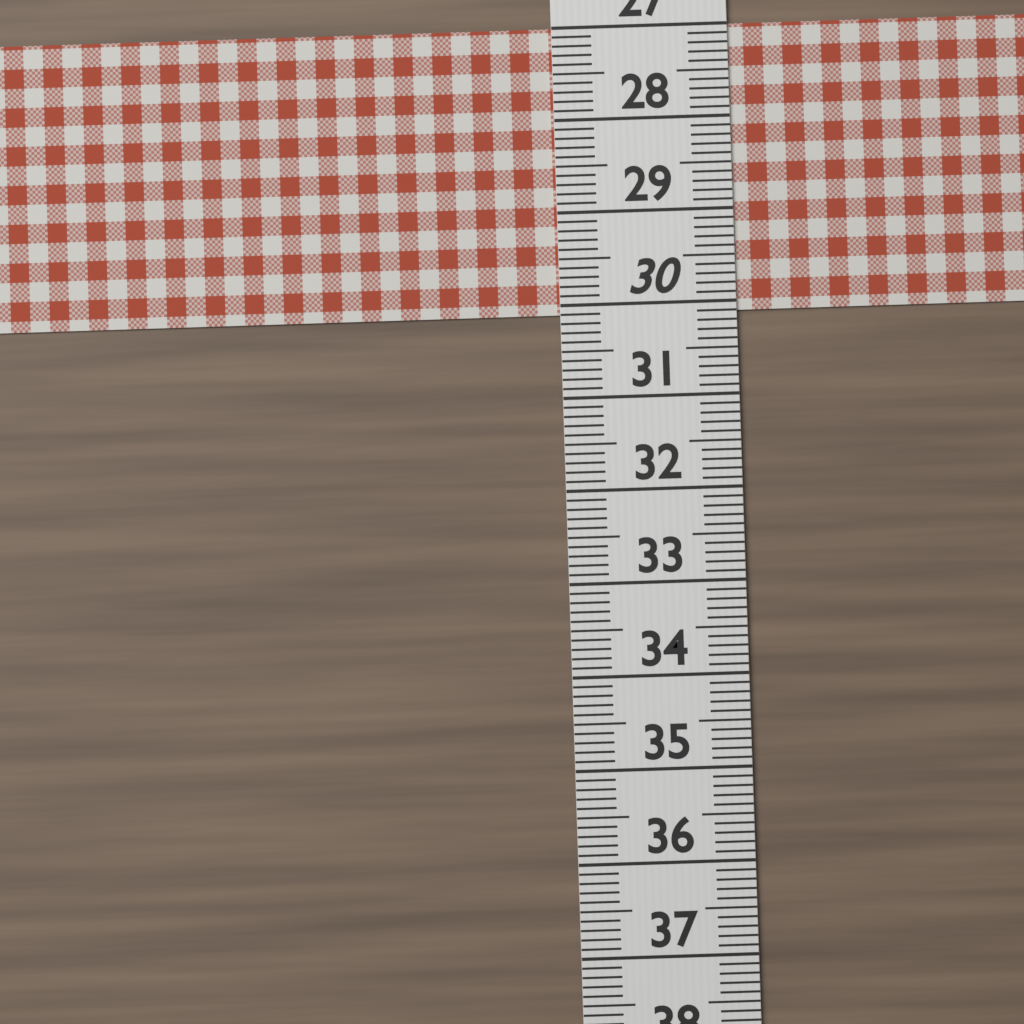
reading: 30.1 (no unit)
